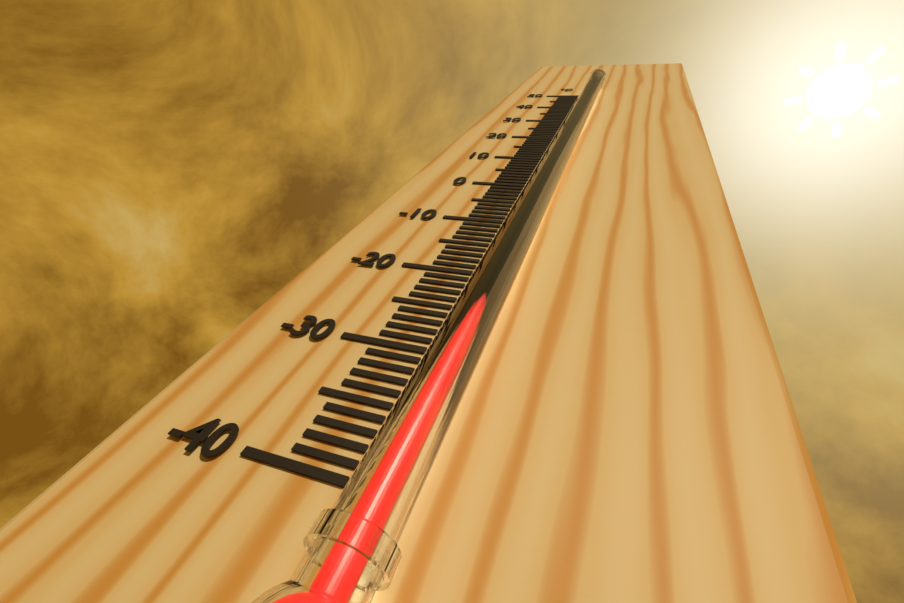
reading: -22 °C
